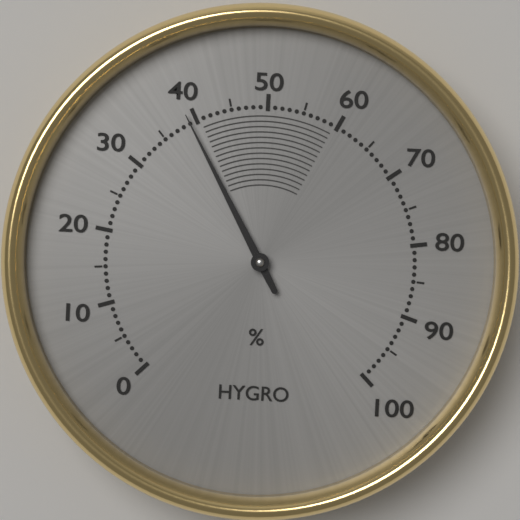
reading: 39 %
